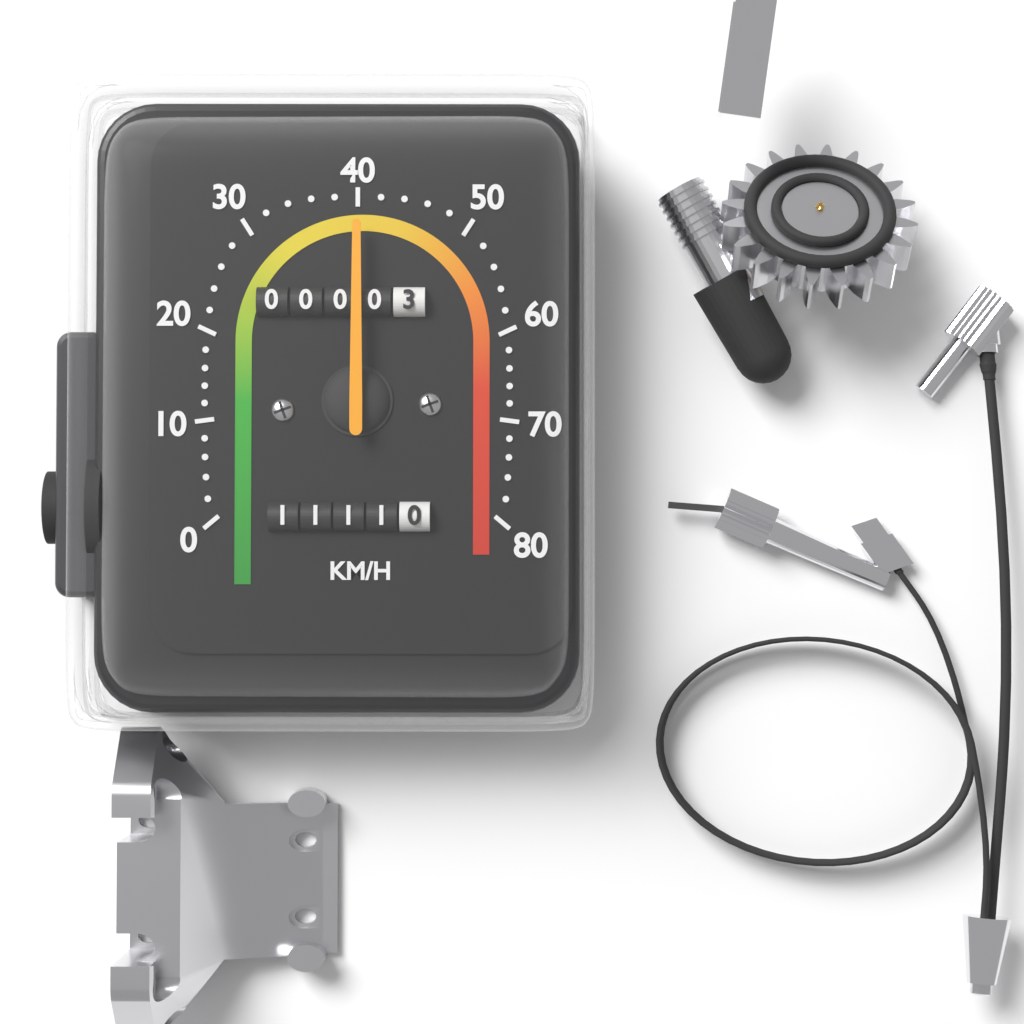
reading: 40 km/h
